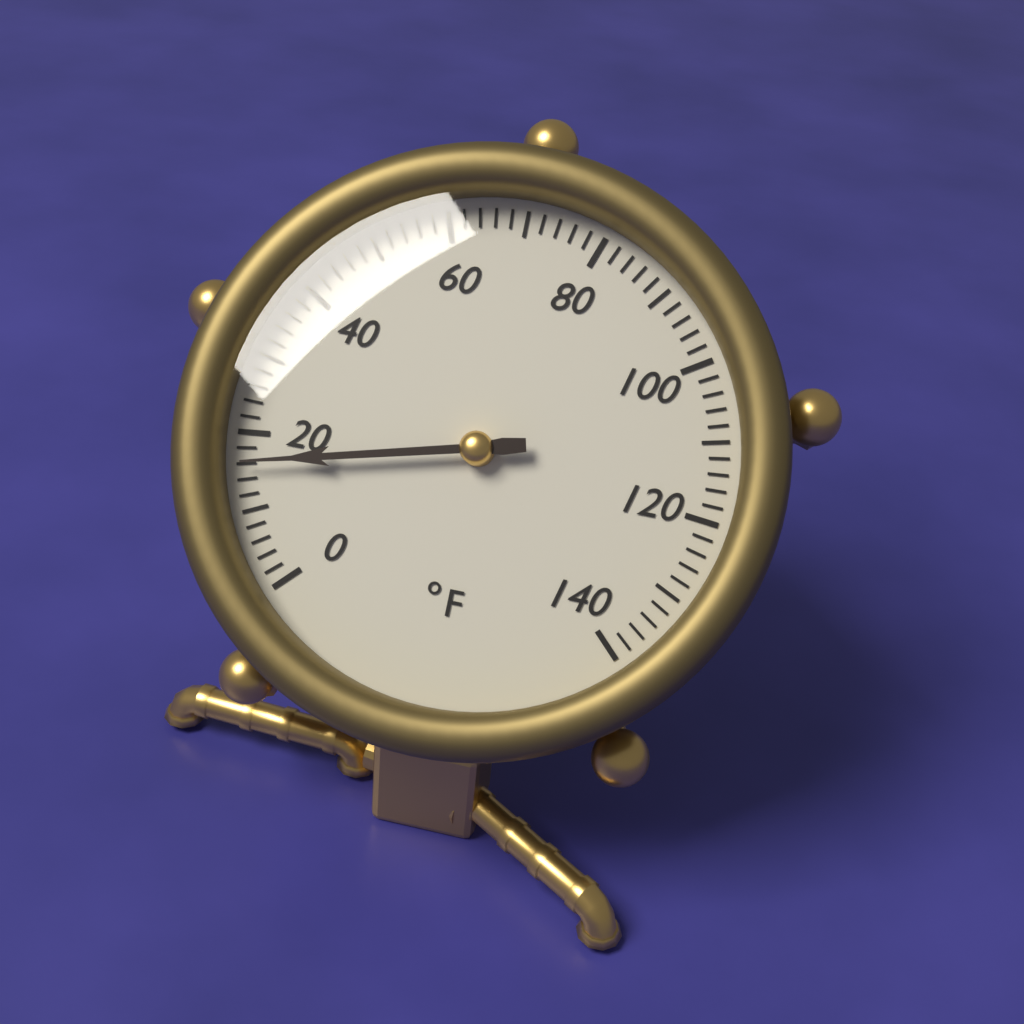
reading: 16 °F
